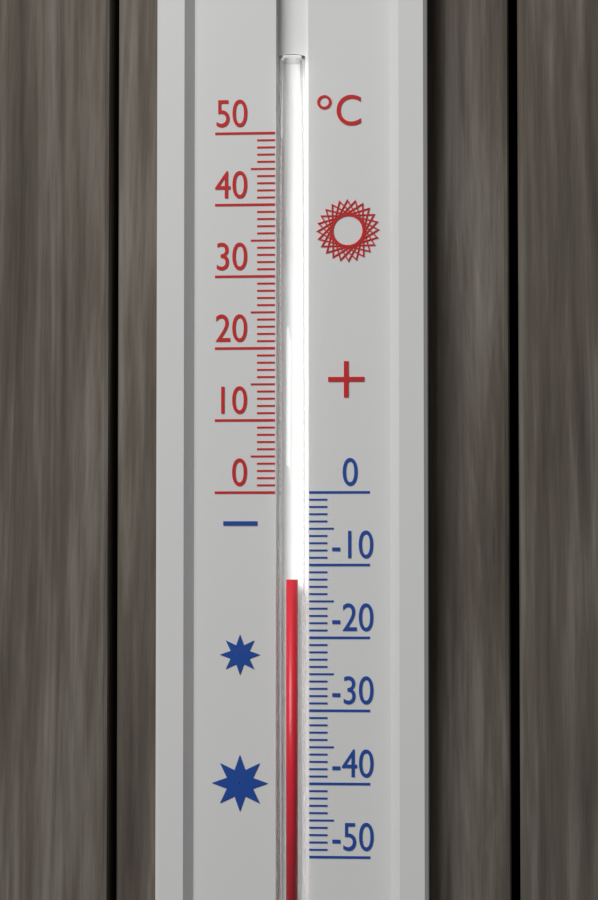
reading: -12 °C
